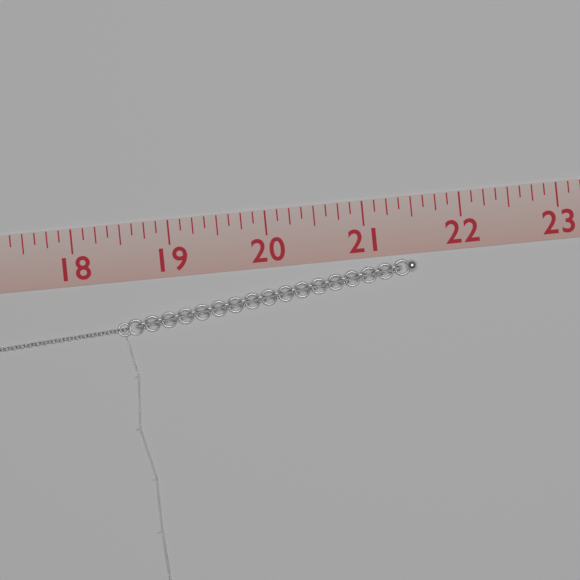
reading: 21.500 in
